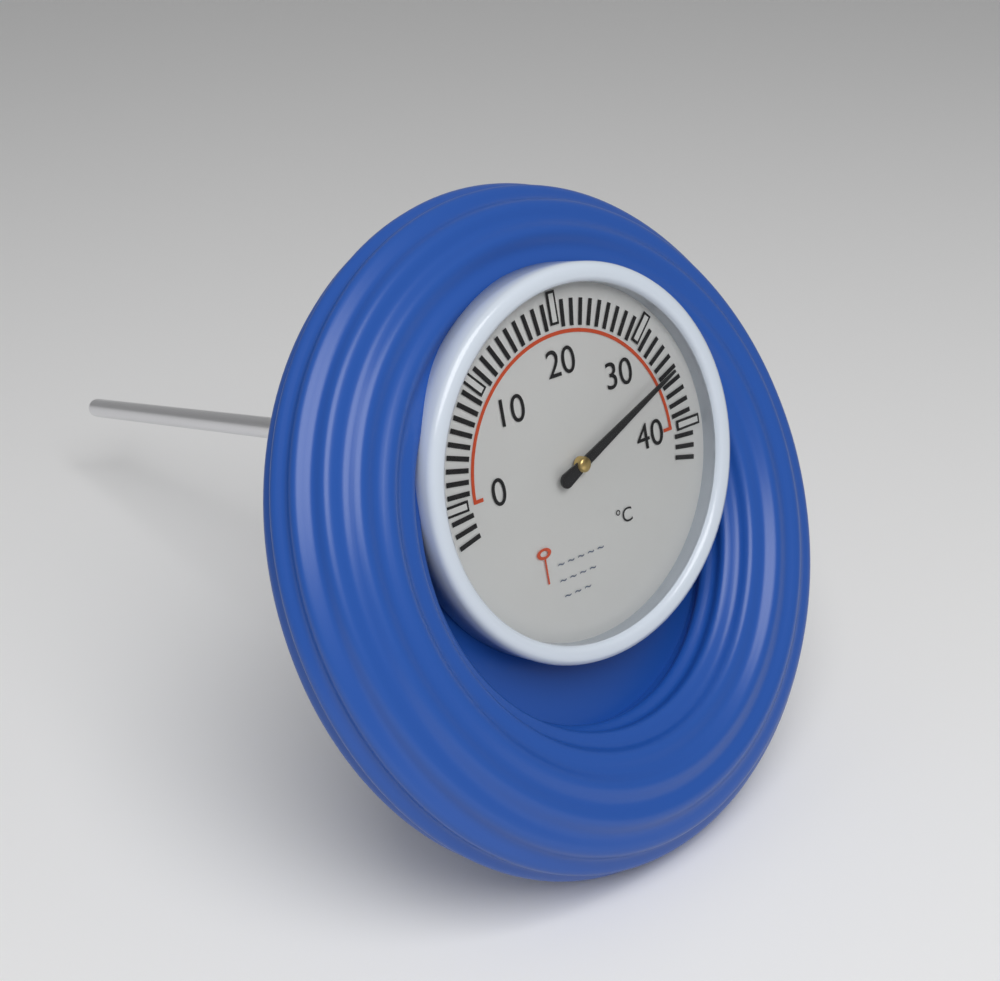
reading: 35 °C
